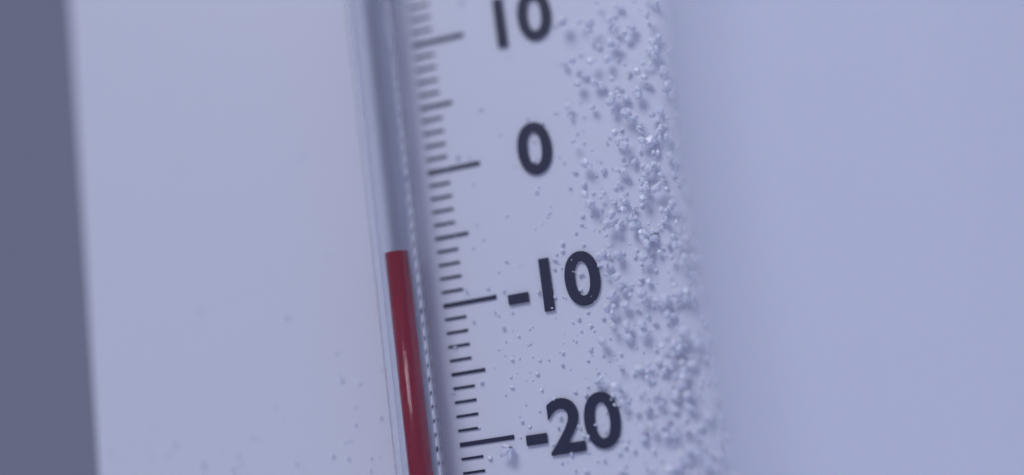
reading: -6 °C
